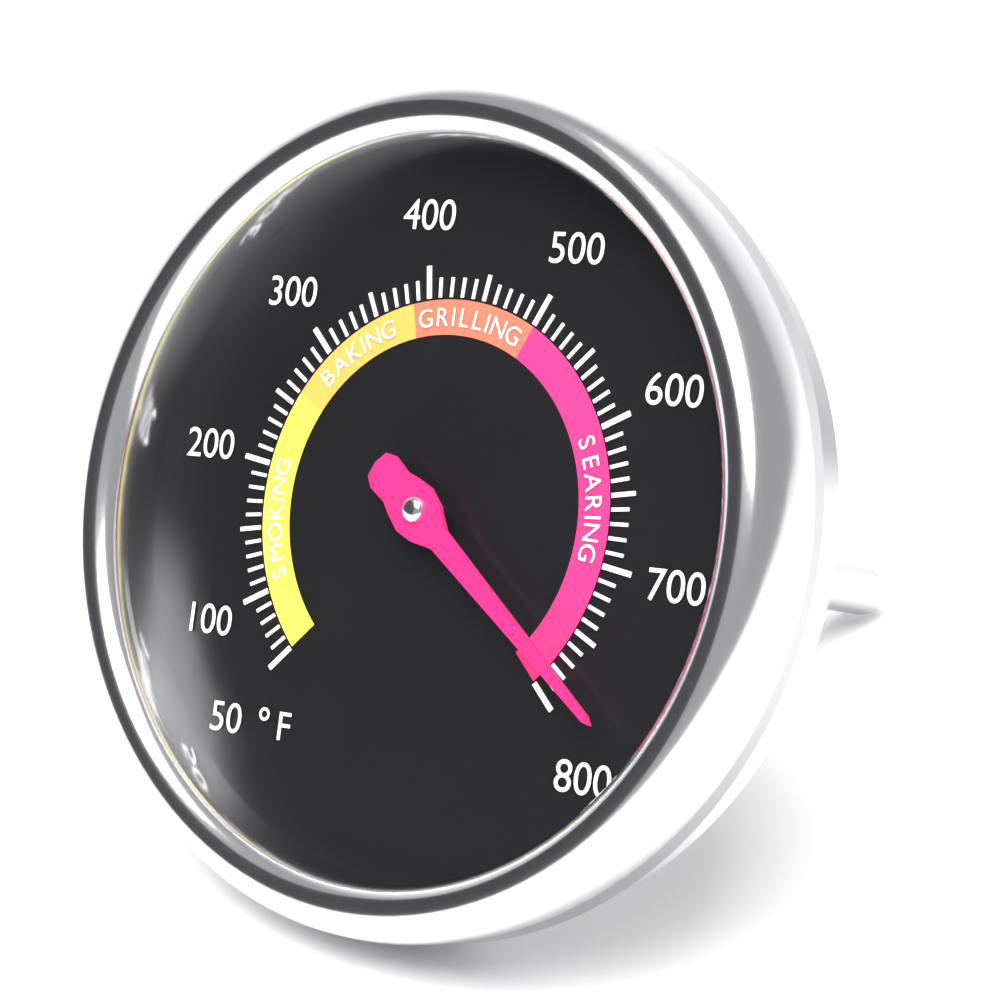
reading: 780 °F
